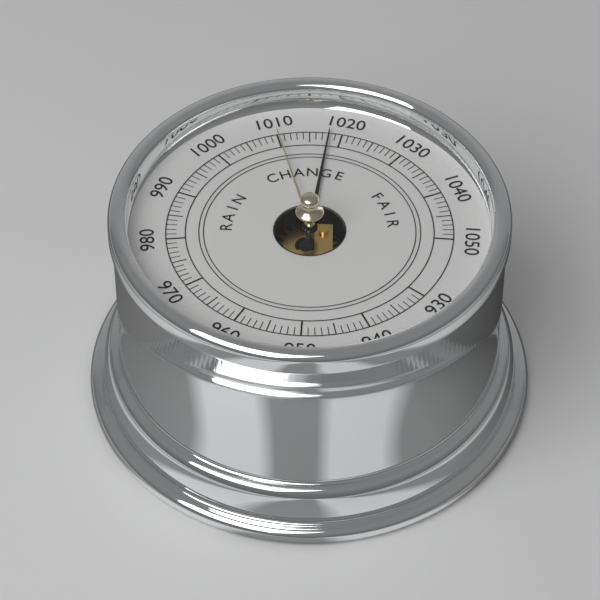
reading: 1018 (no unit)
